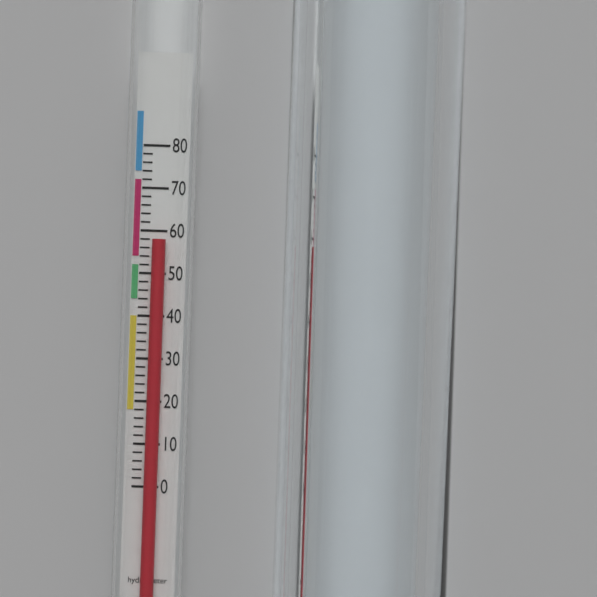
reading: 58 (no unit)
